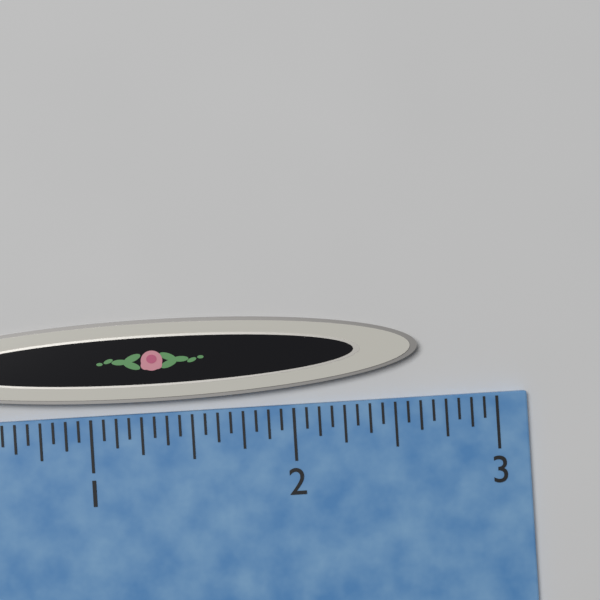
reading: 2.6250 inch
